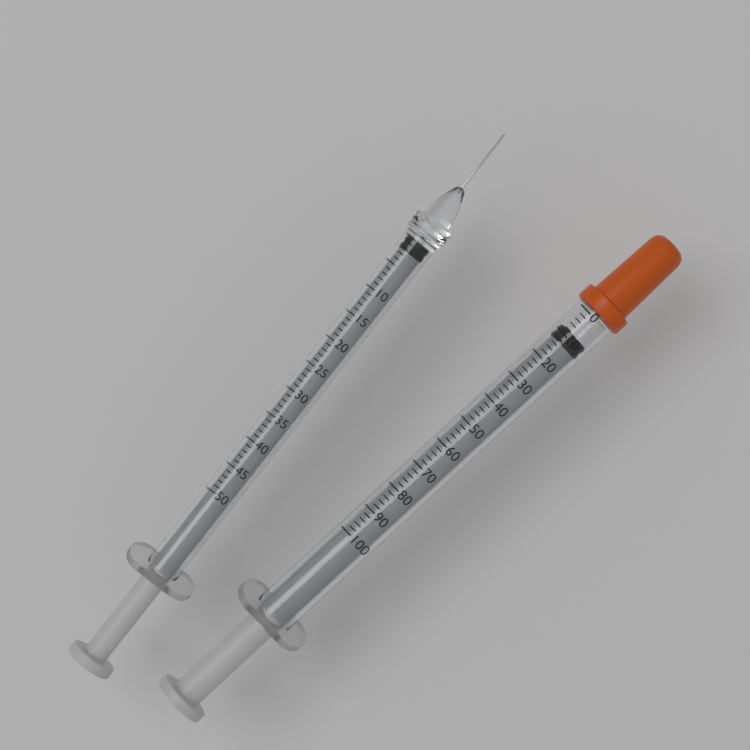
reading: 8 (no unit)
